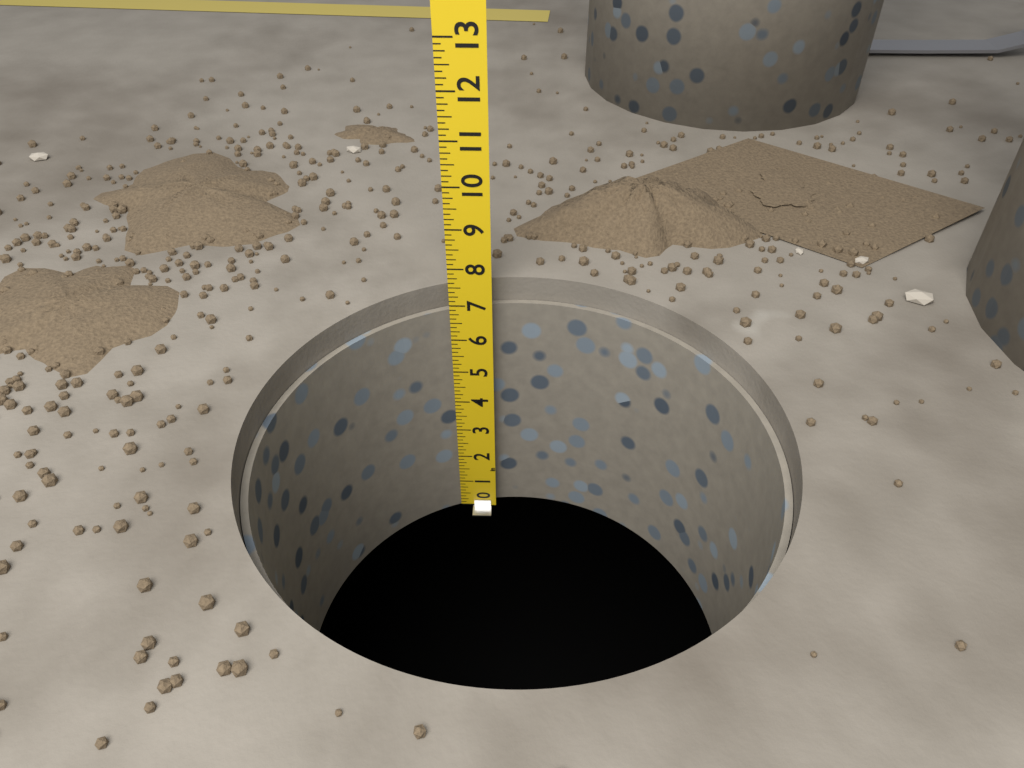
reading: 6.875 in
